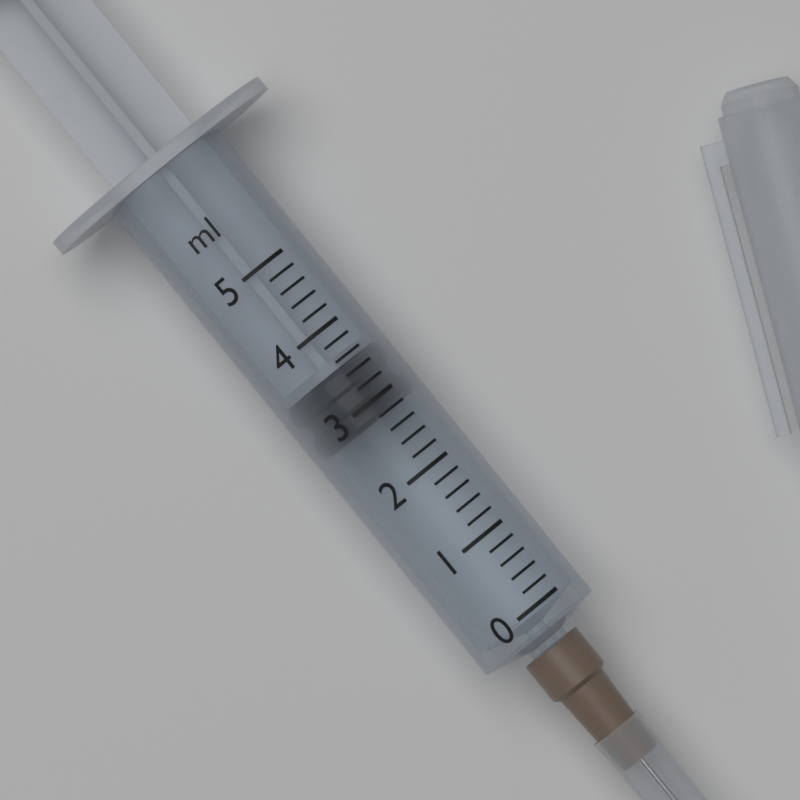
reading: 2.8 ml
